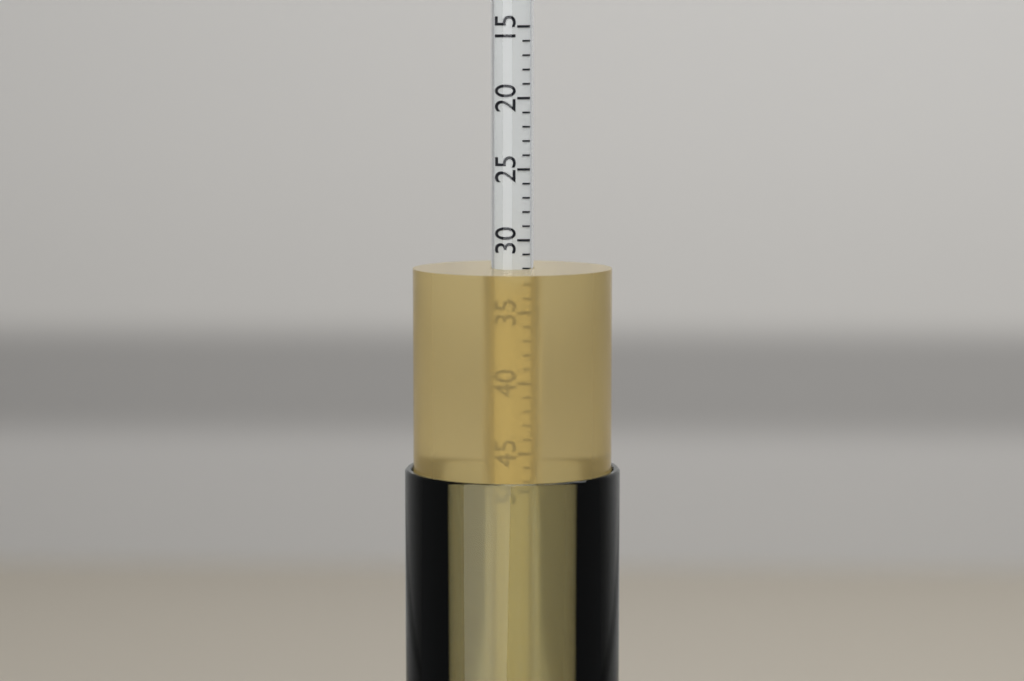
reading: 32 (no unit)
